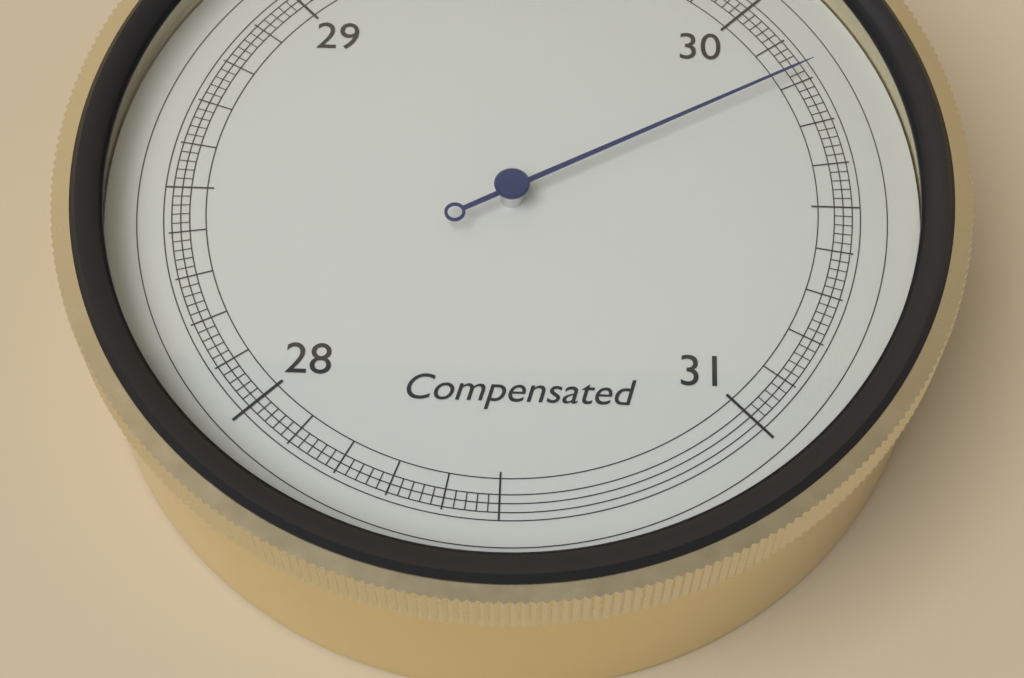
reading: 30.18 inHg
